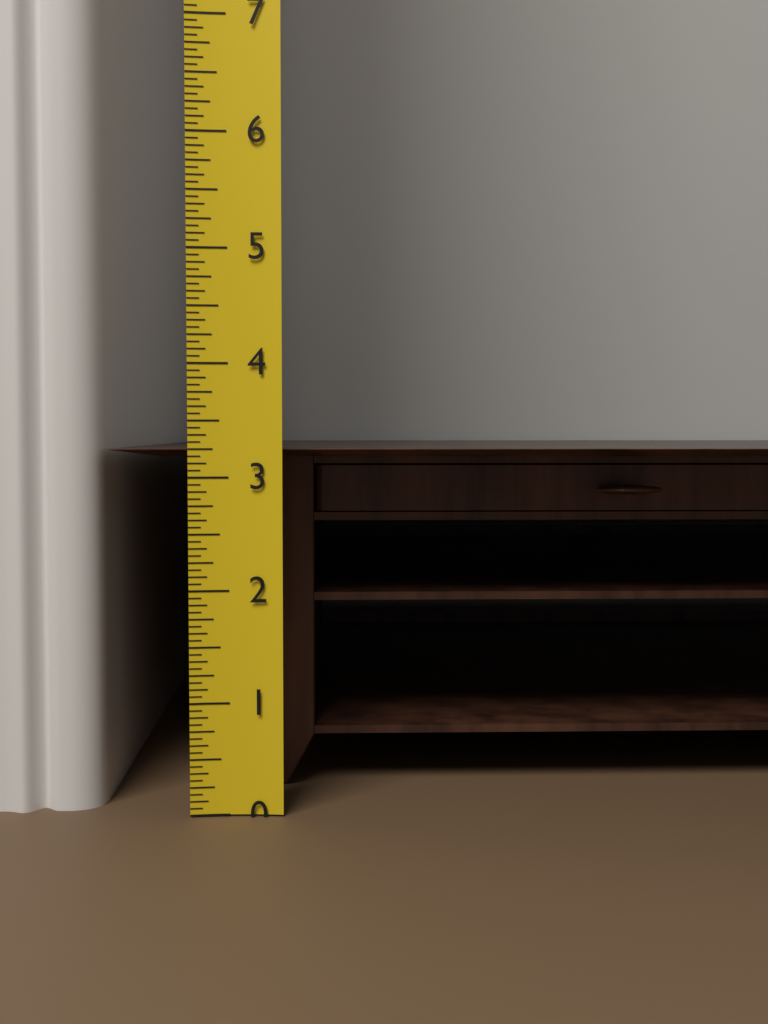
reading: 3.2500 (no unit)
